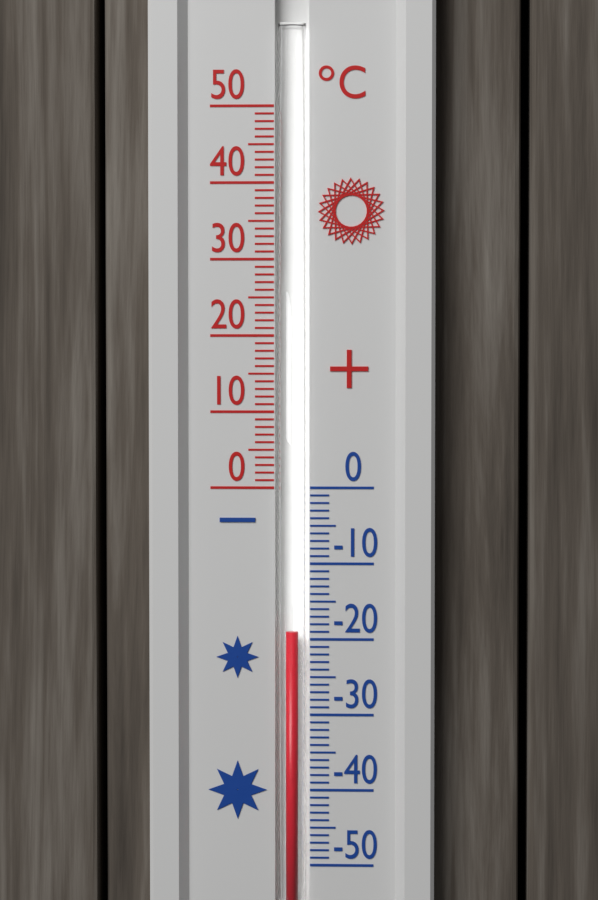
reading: -19 °C
